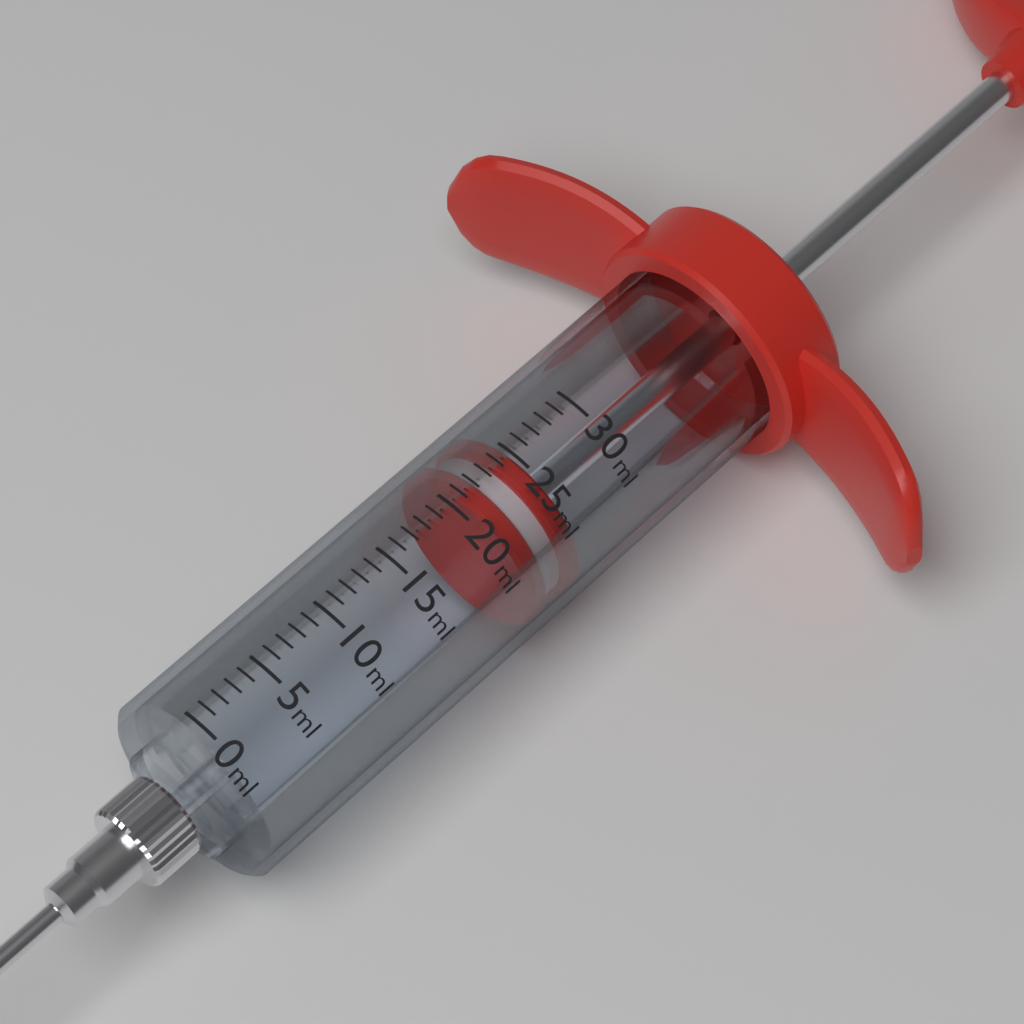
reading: 21 ml
